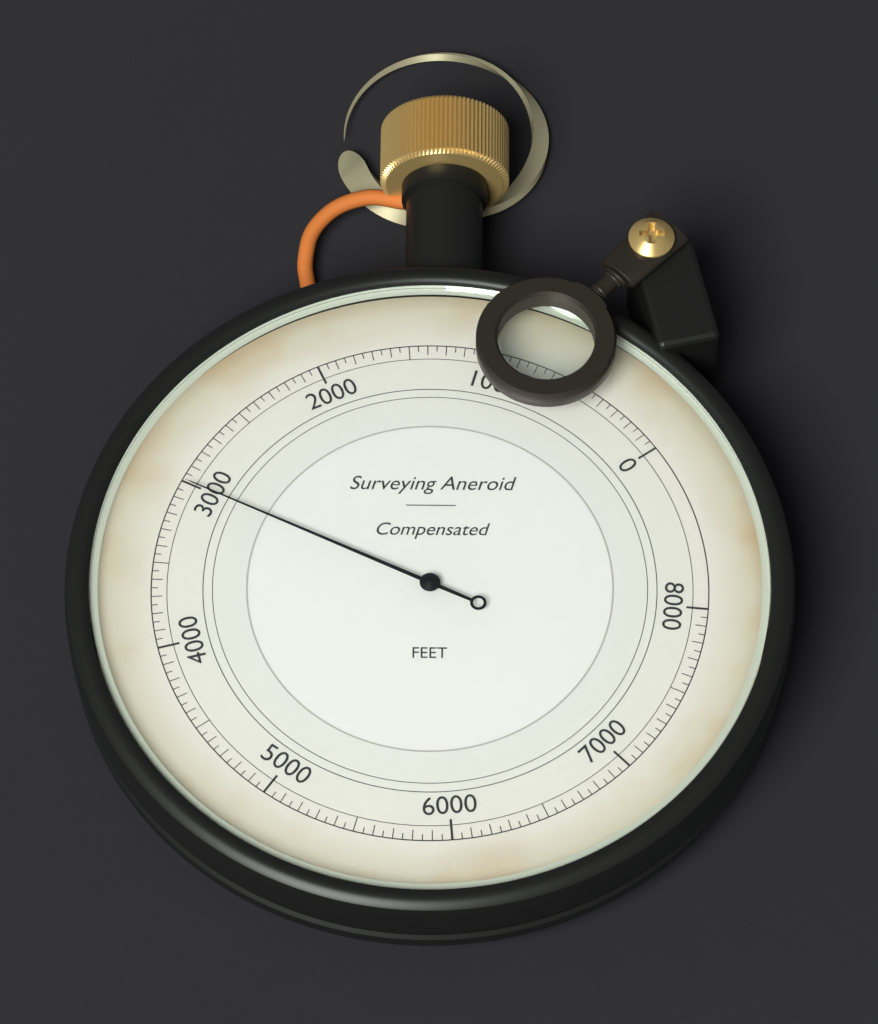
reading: 3000 ft
